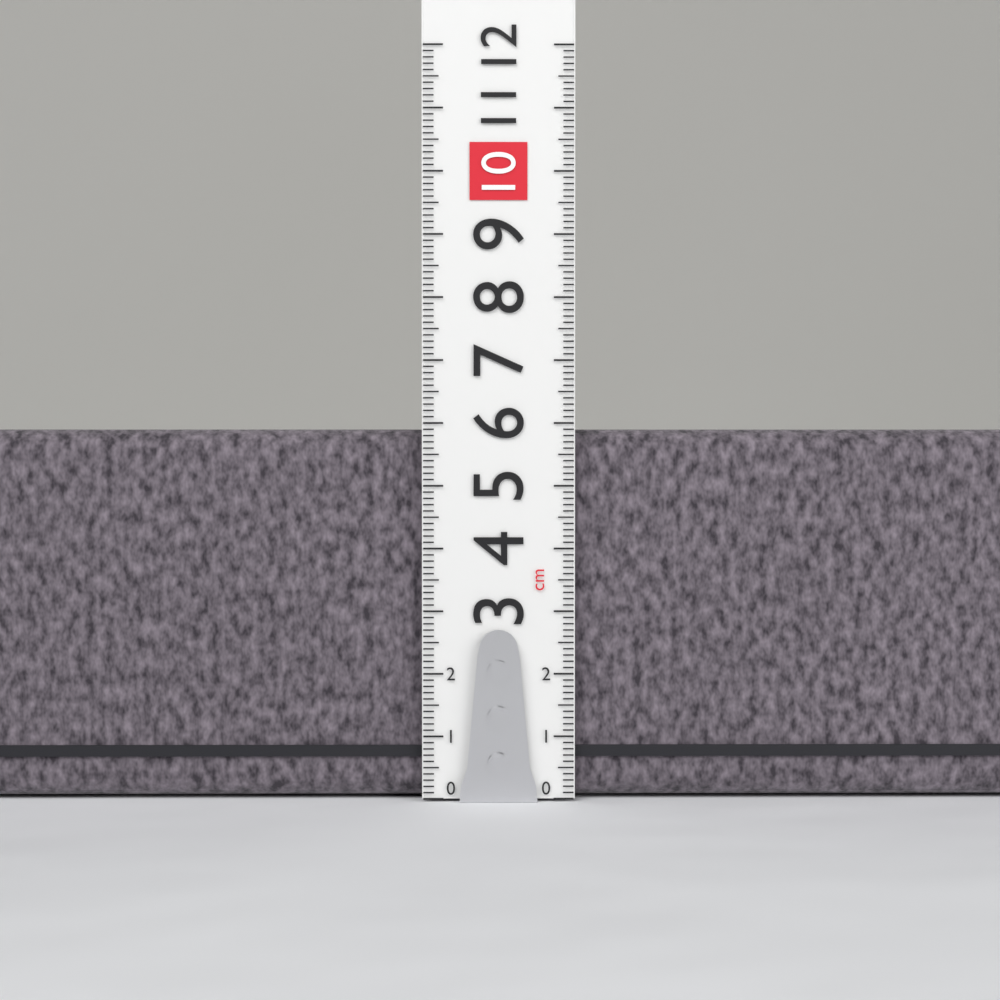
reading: 5.9 cm
